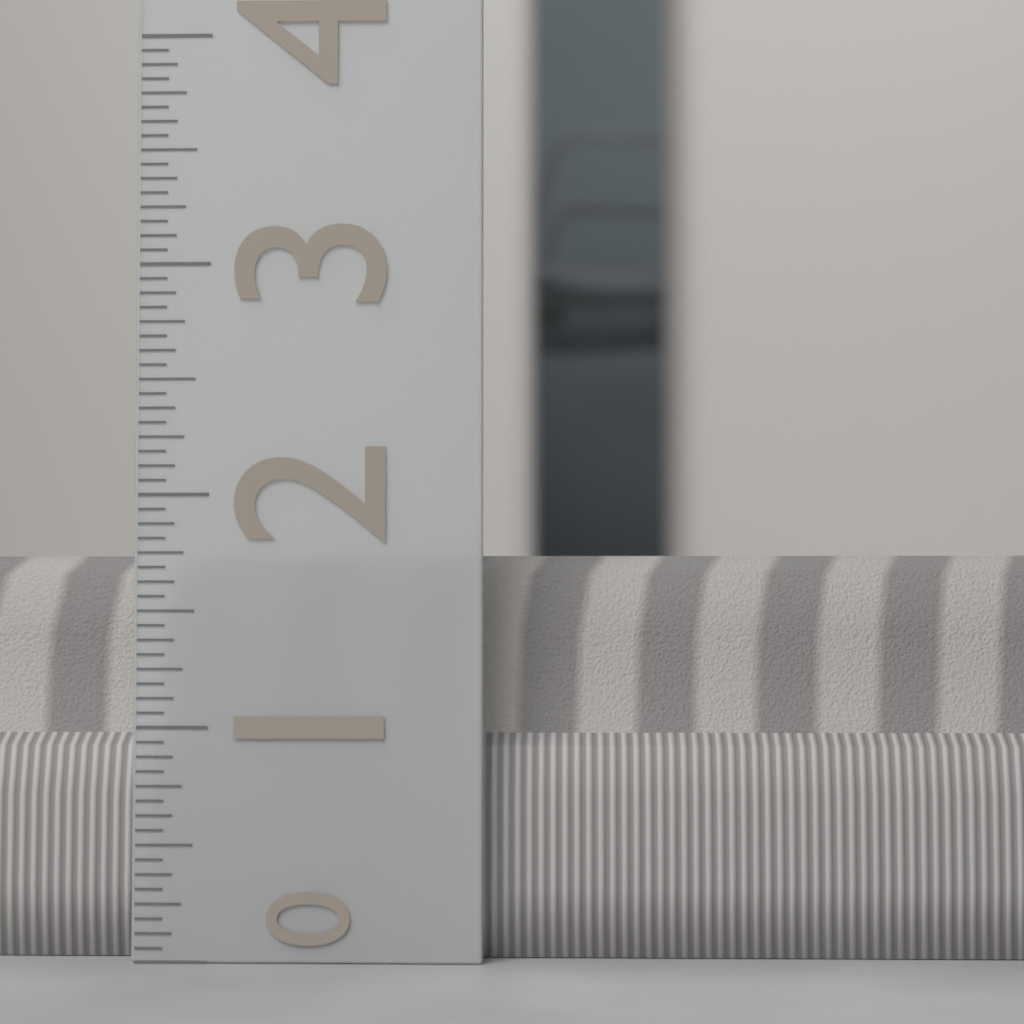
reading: 1.7500 (no unit)
